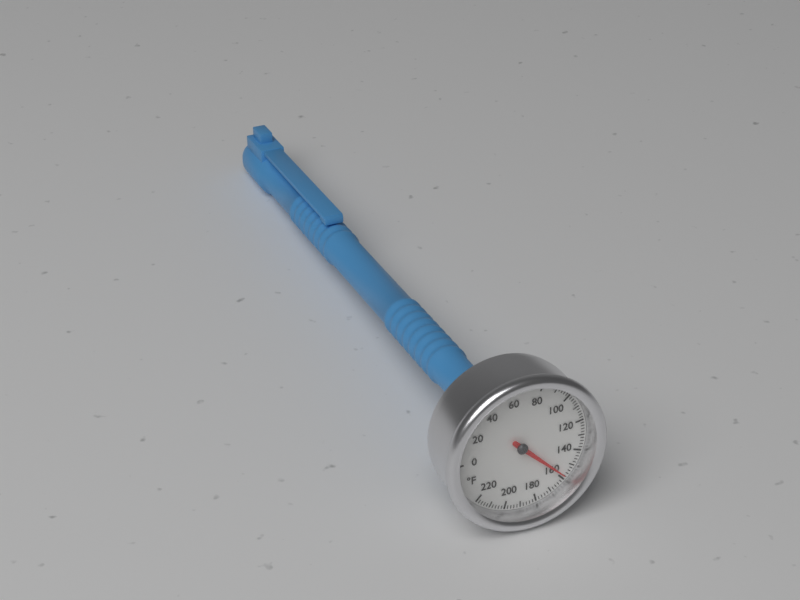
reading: 158 °F
